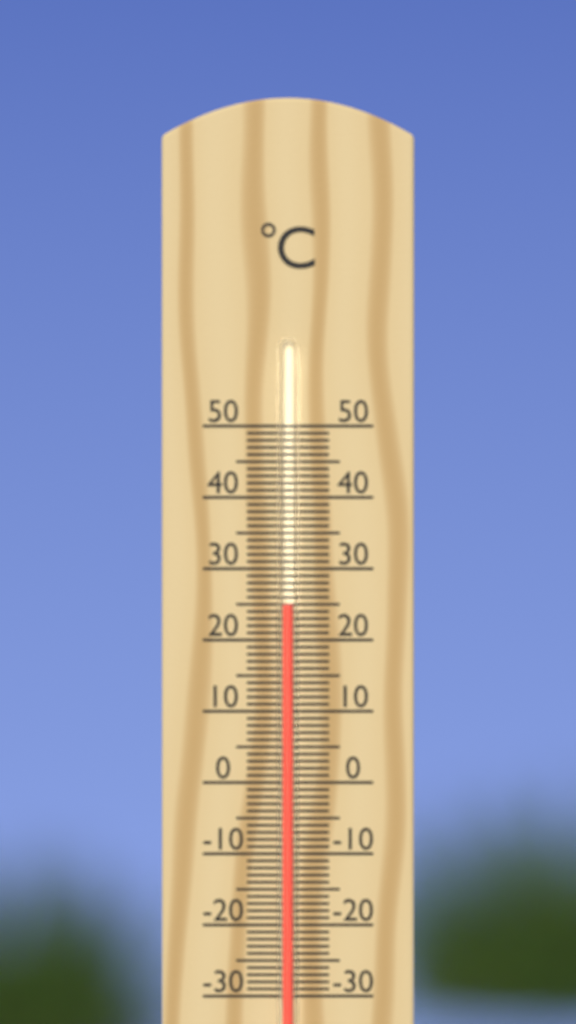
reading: 25 °C
